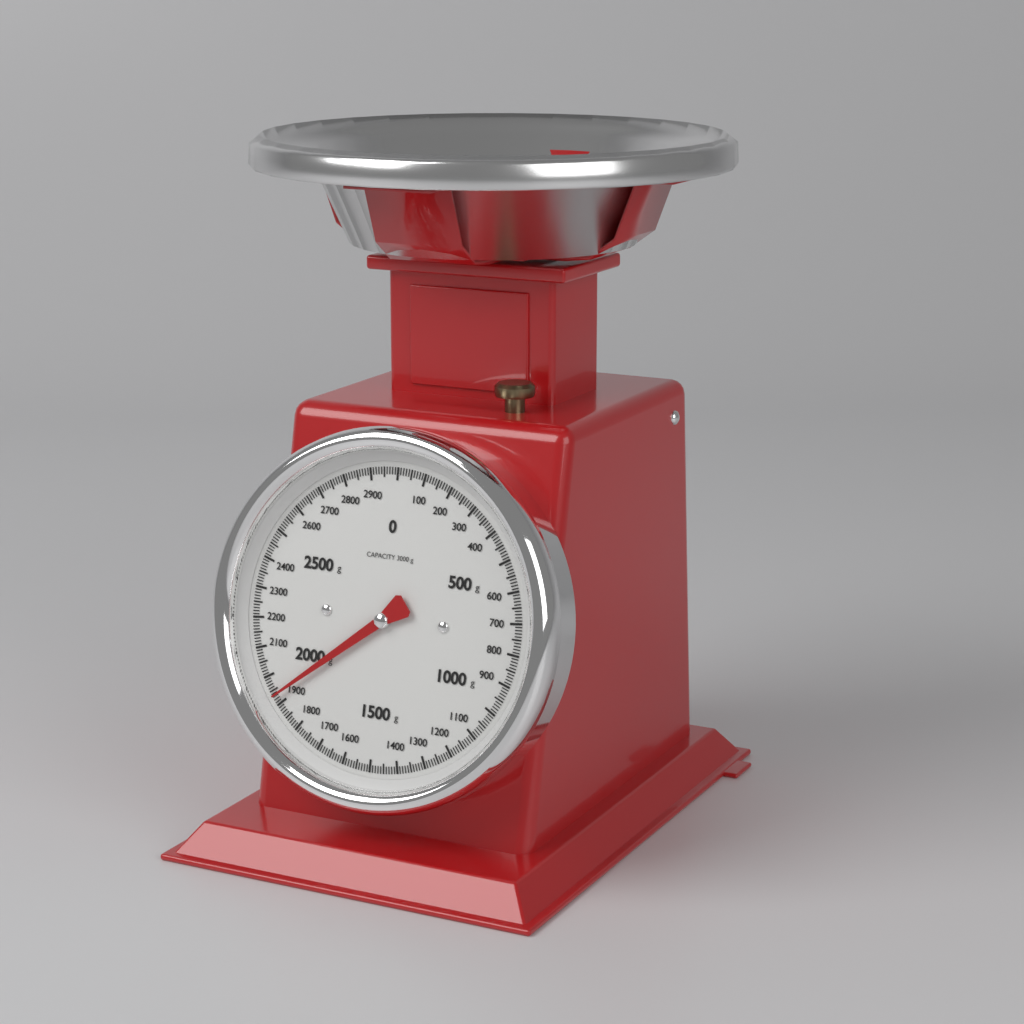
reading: 1930 g
